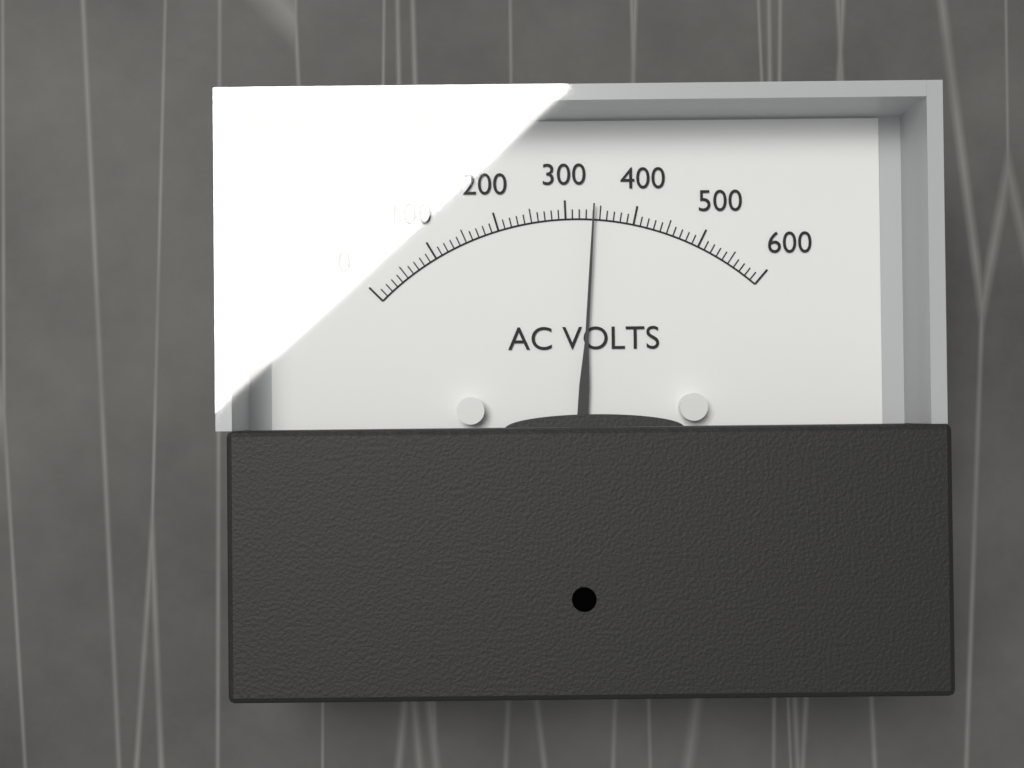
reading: 340 V
